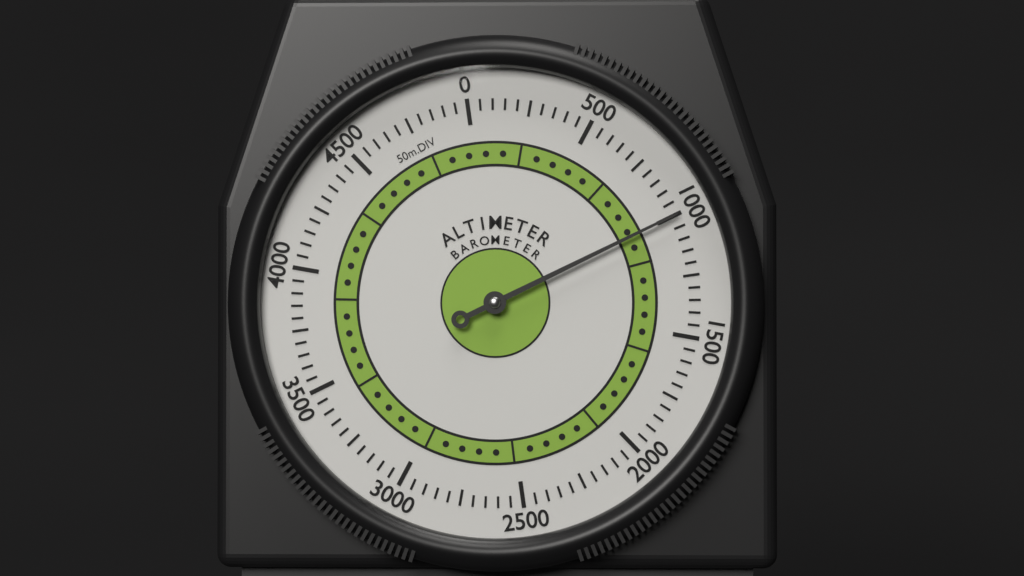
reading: 1000 m
